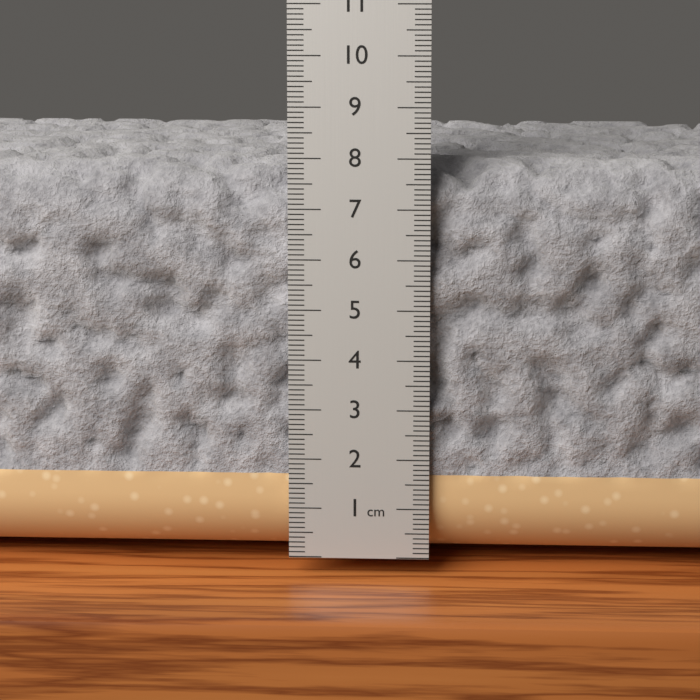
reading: 7.9 cm
